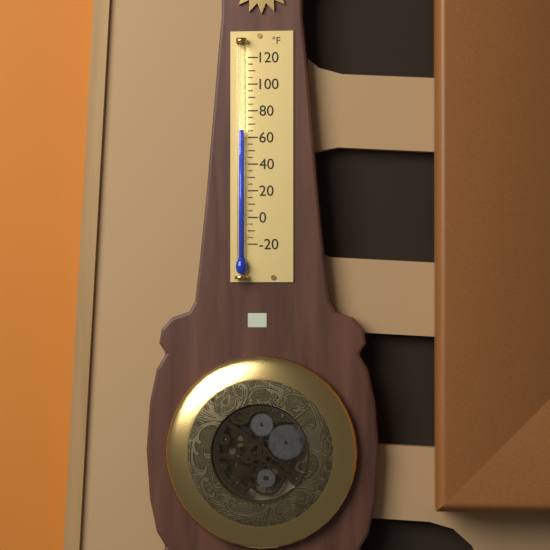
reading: 65 °F
